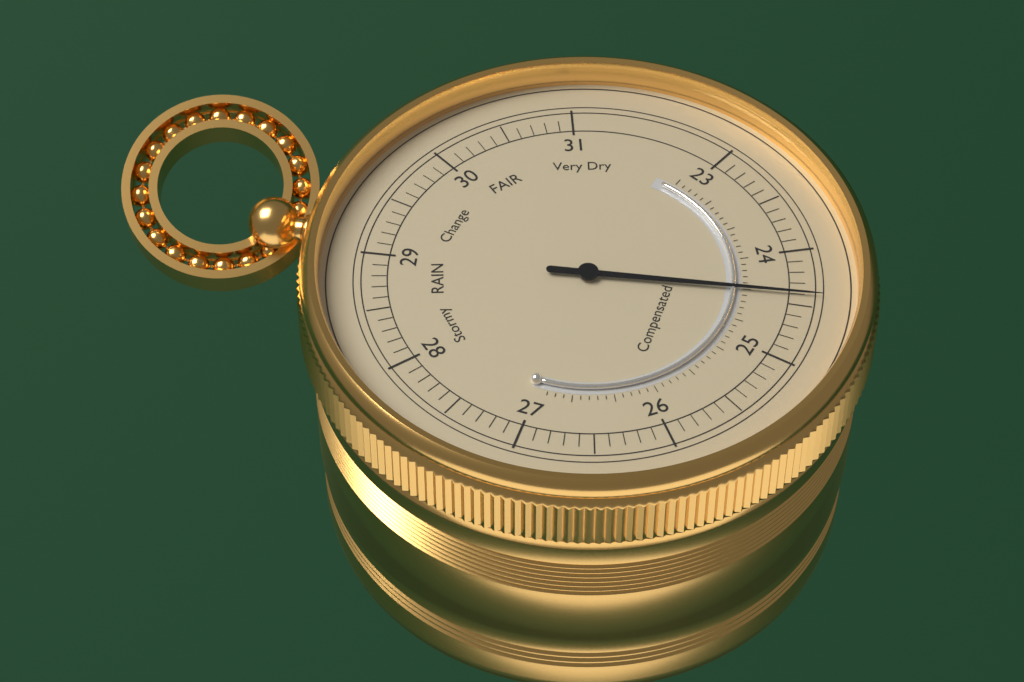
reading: 24.4 (no unit)
